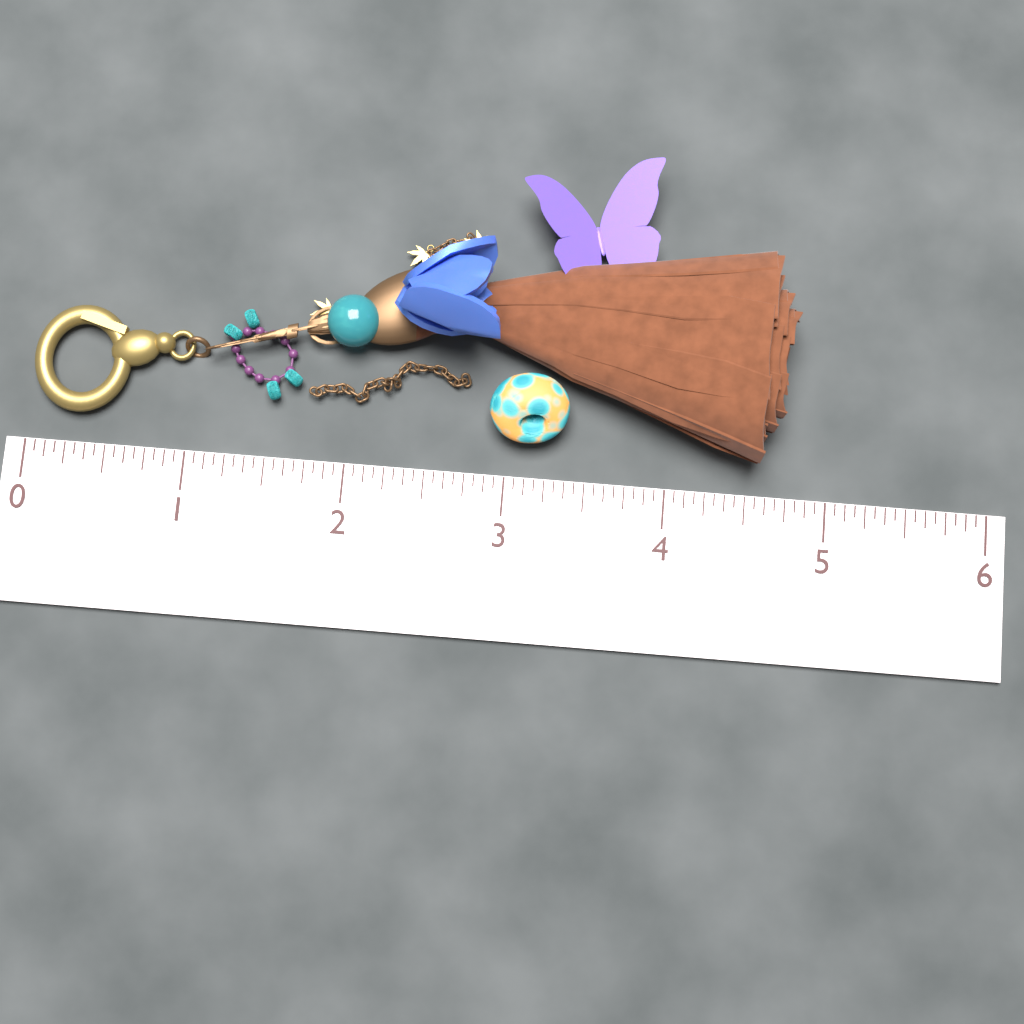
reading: 4.7500 (no unit)
